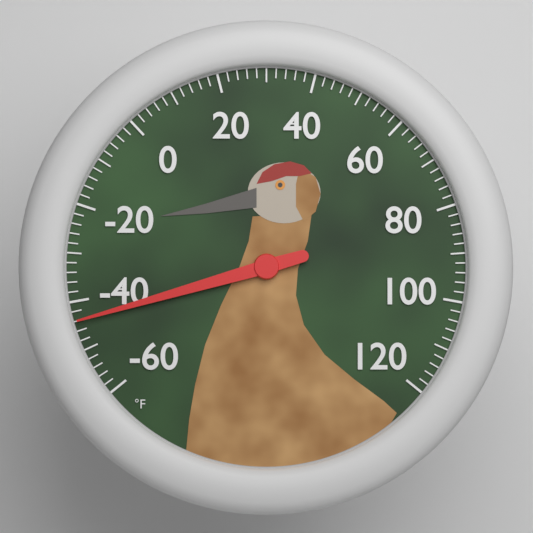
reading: -44 °F
